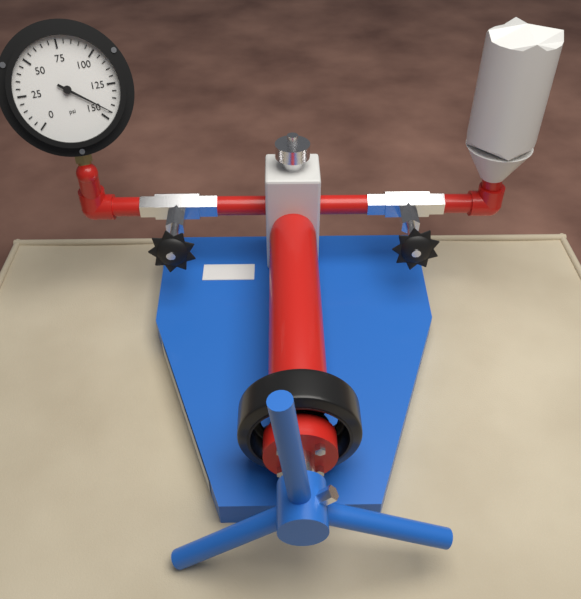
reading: 145 psi
